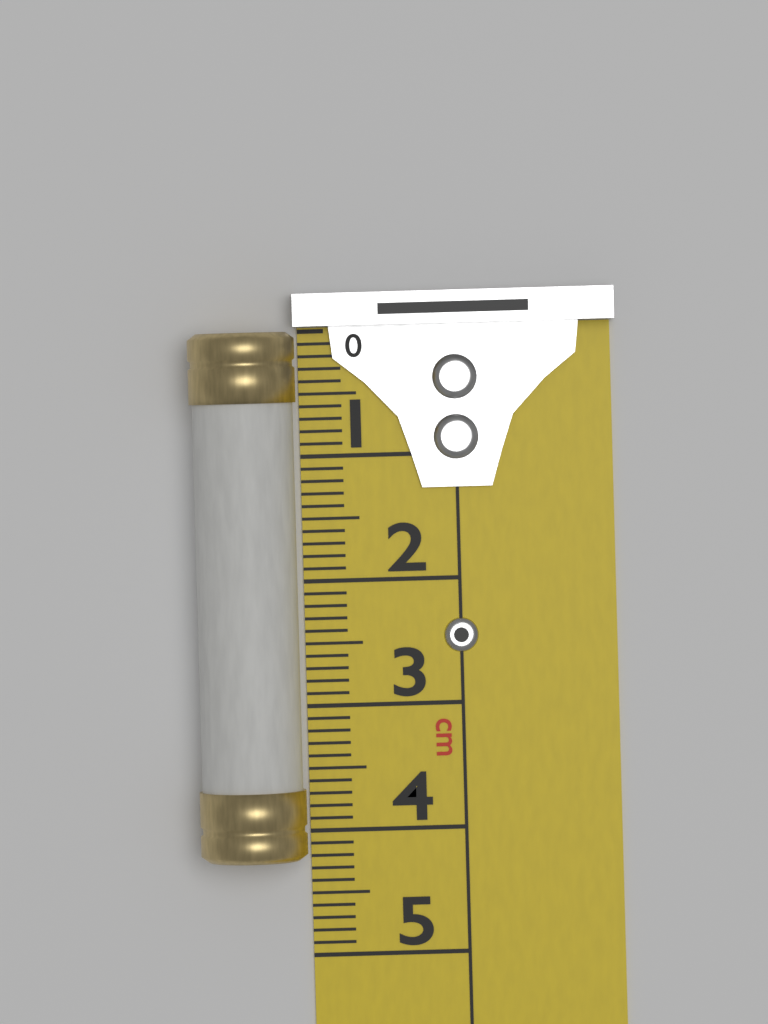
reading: 4.2 cm
